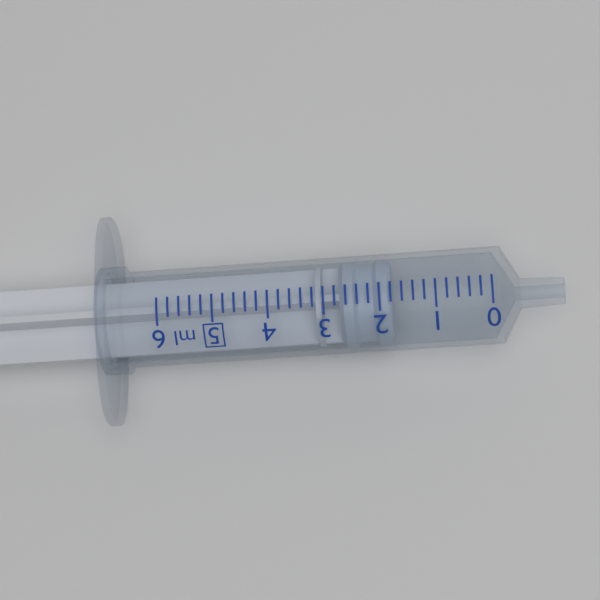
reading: 1.8 ml
